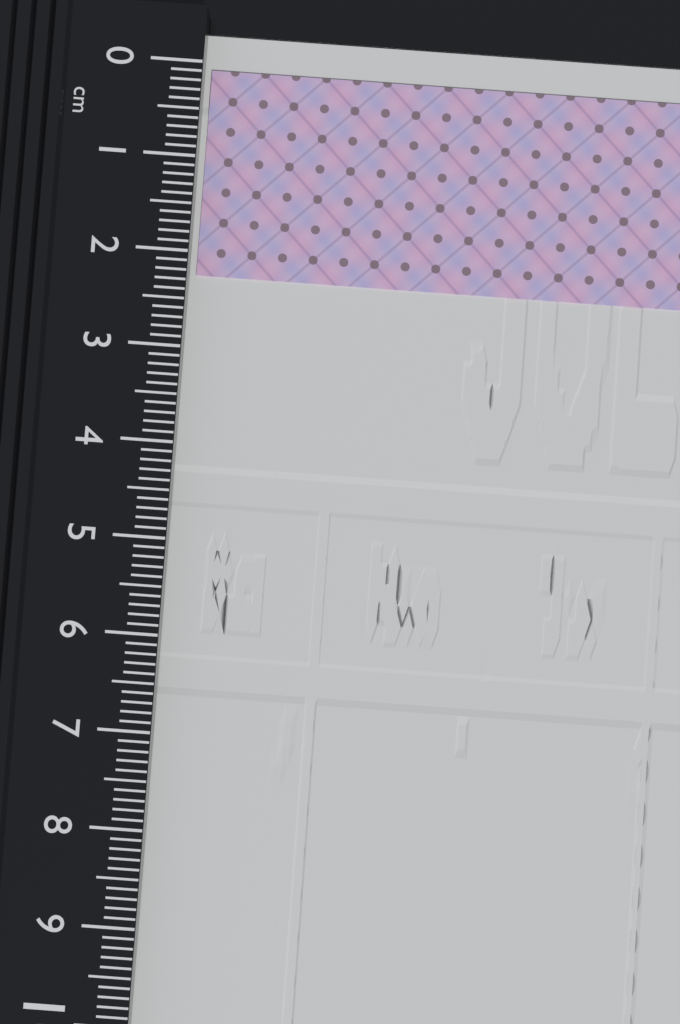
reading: 2.2 cm
